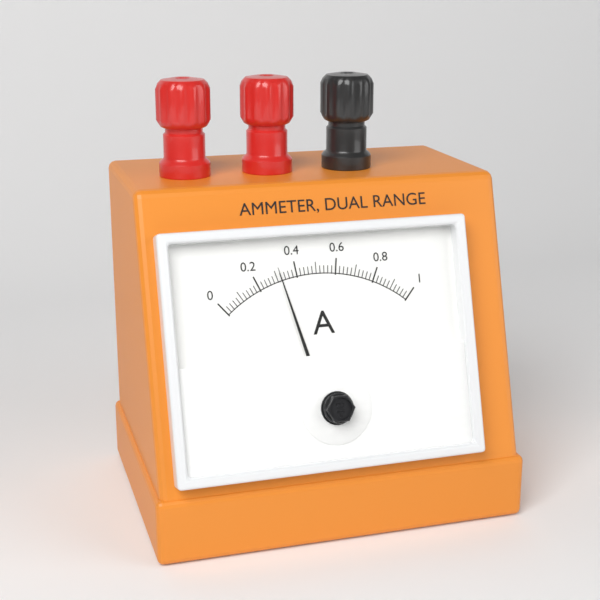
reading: 0.32 A
